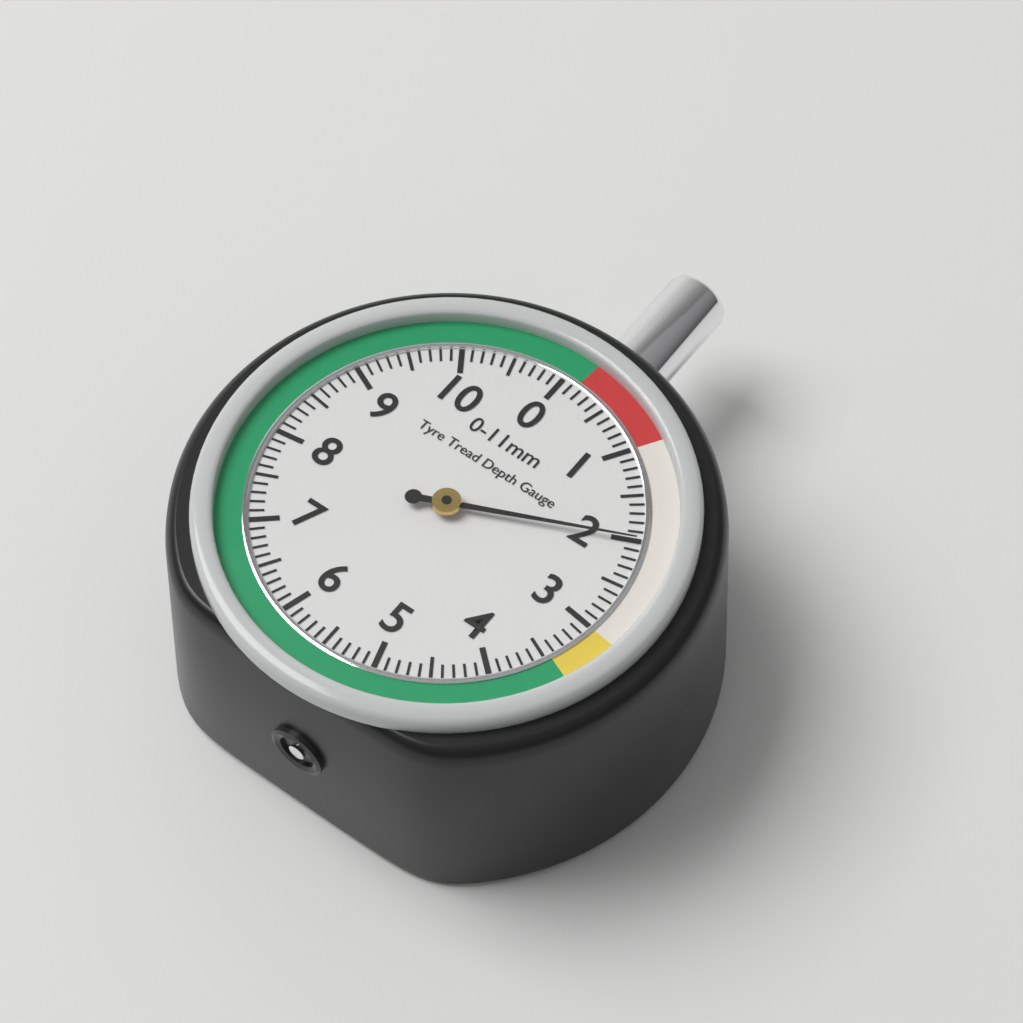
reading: 2.0 mm
